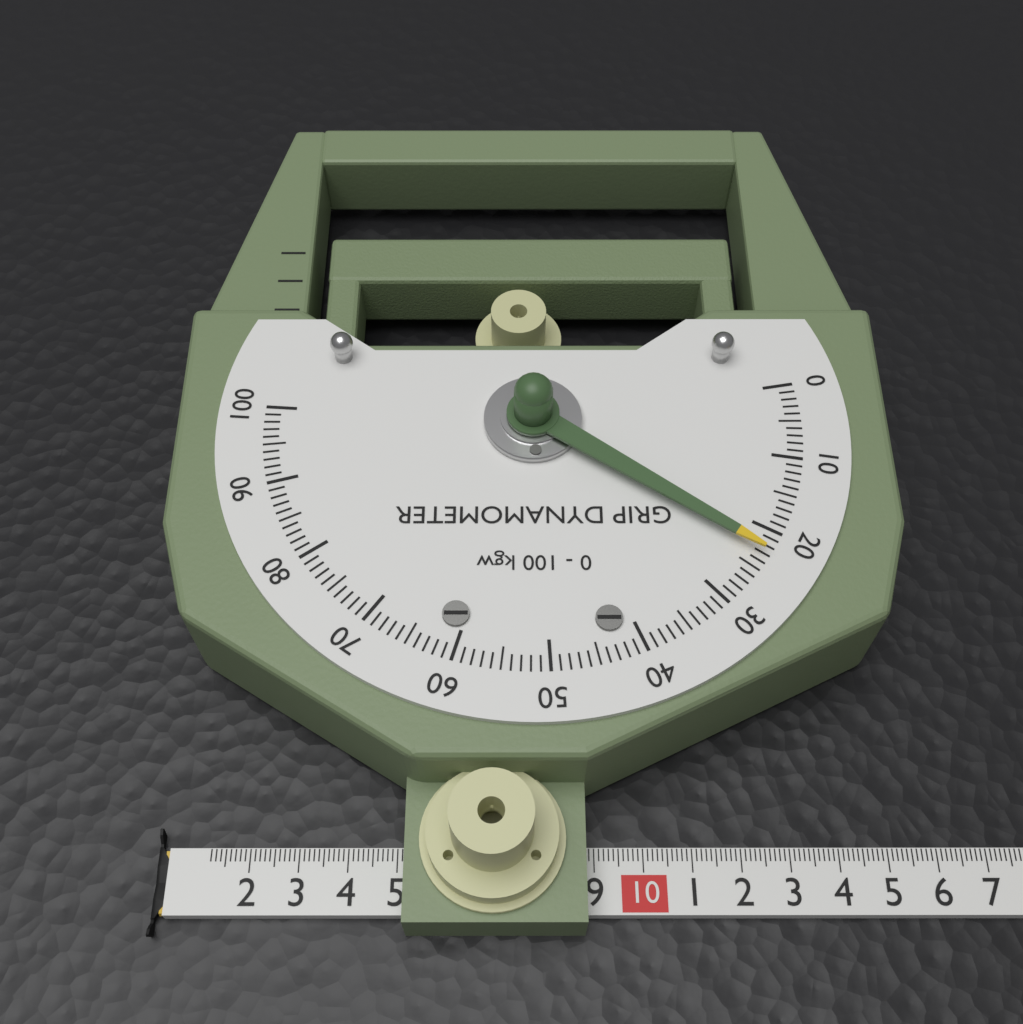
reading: 23 kgw
